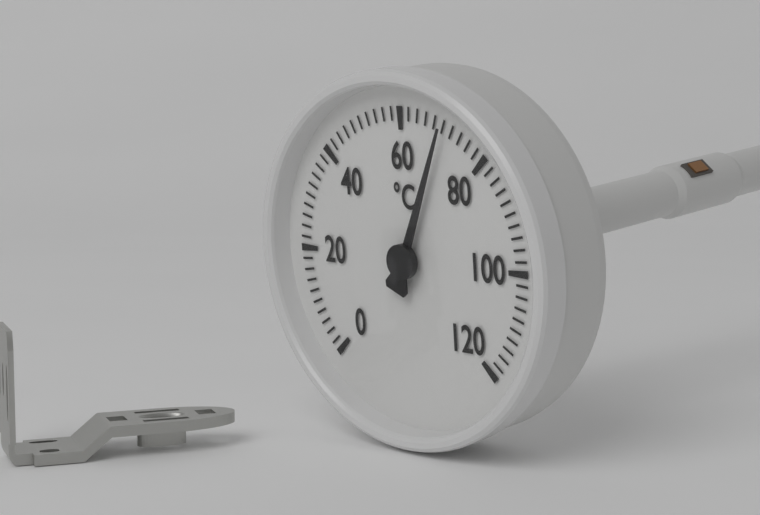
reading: 70 °C
